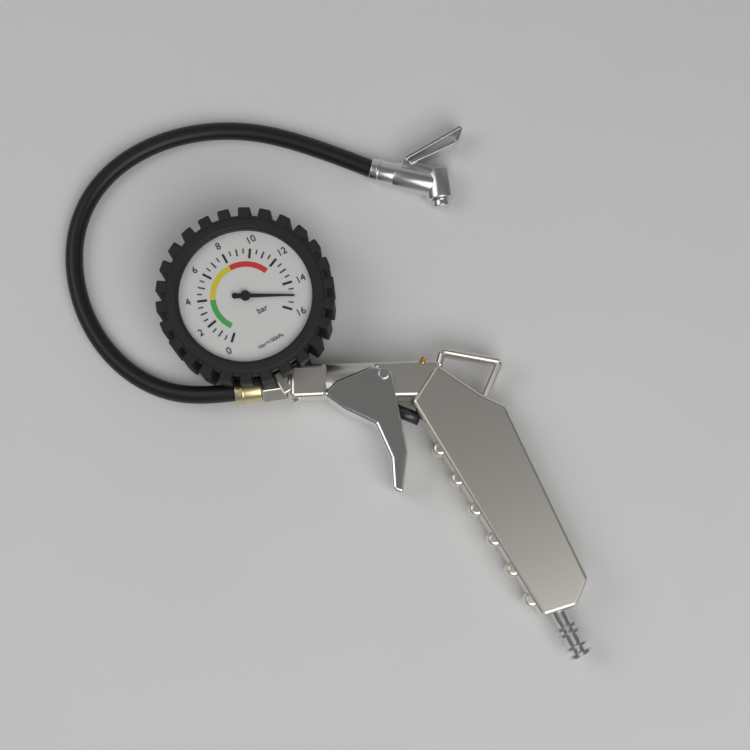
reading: 15.0 bar
